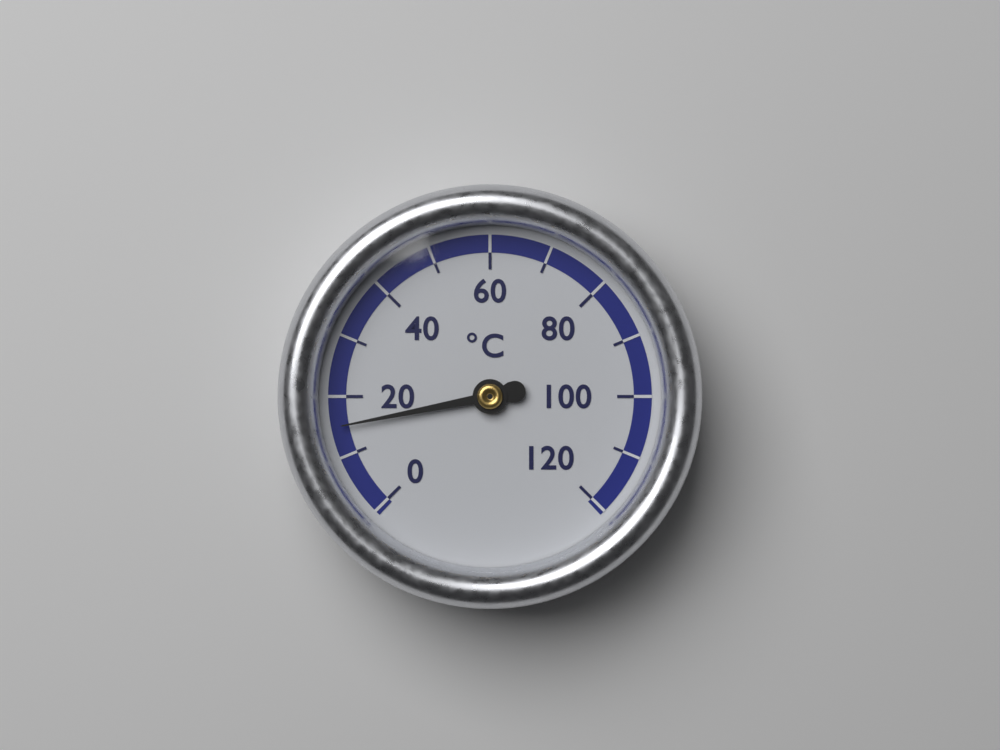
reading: 15 °C
